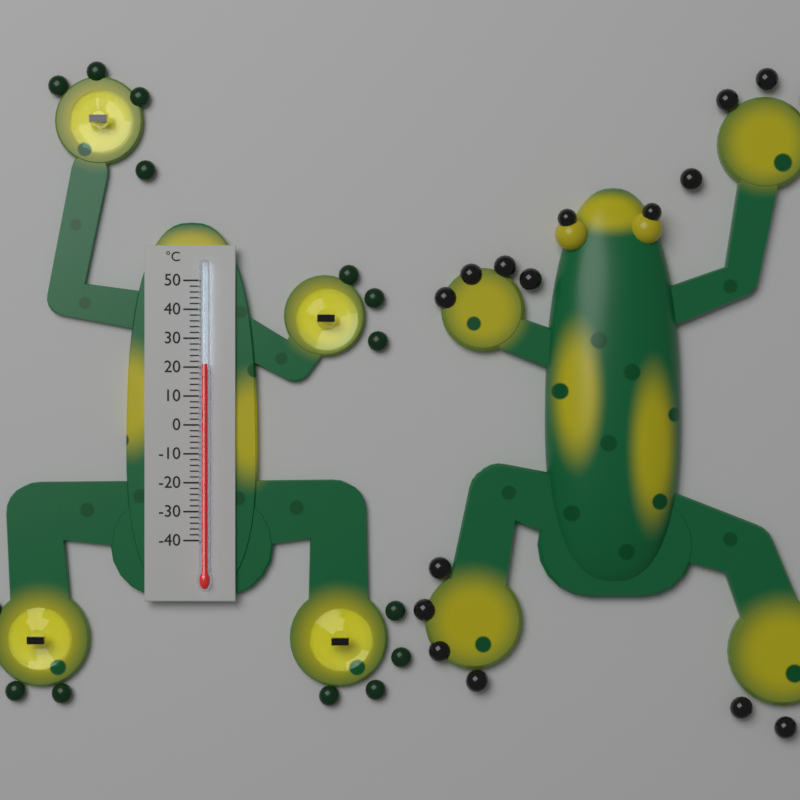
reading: 21 °C
